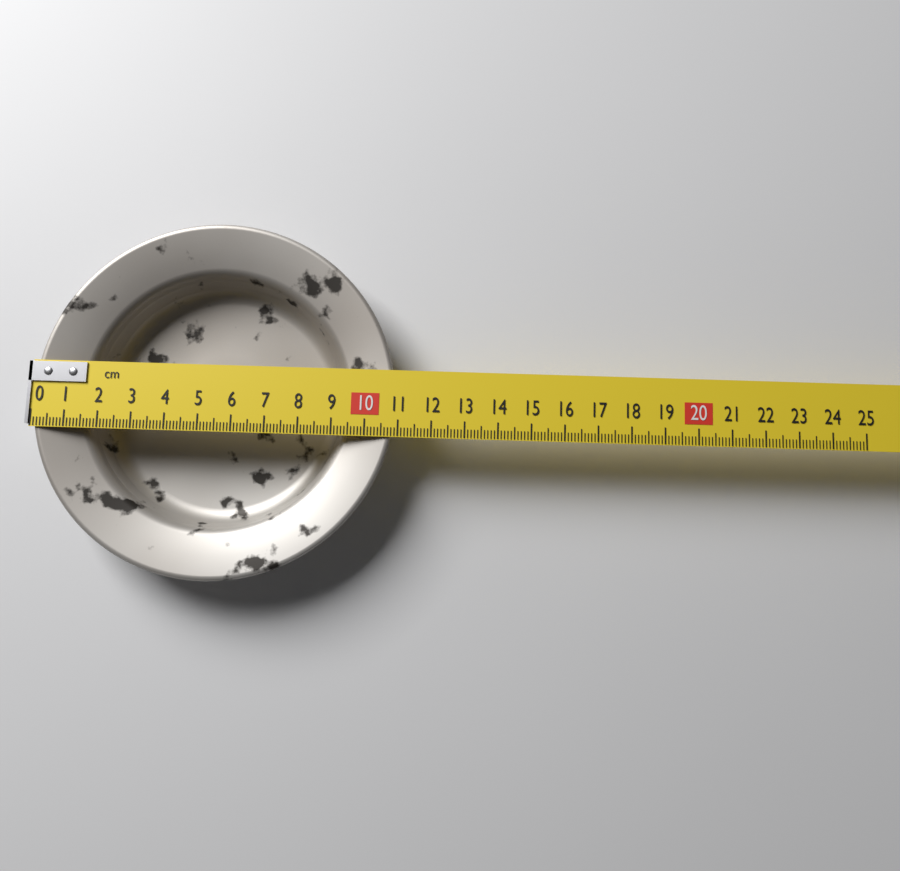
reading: 10.9 cm
